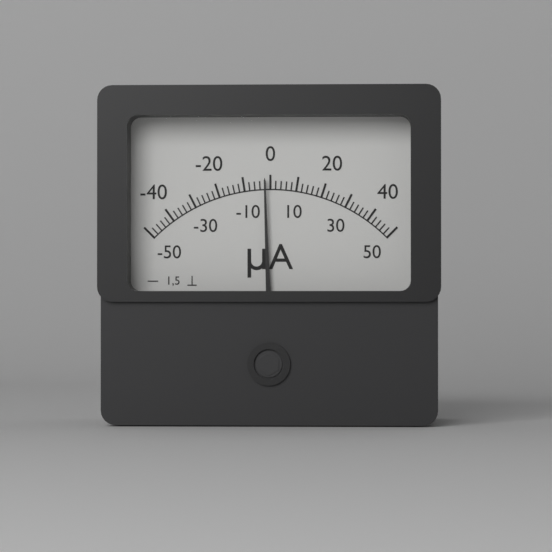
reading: -2 µA
